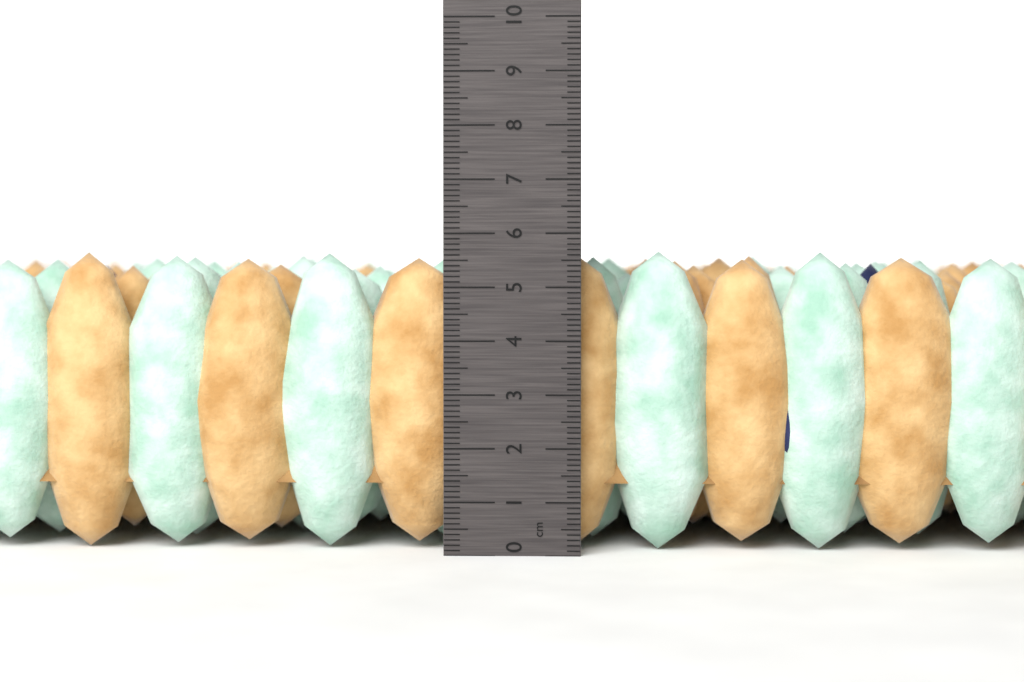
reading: 5.7 cm
